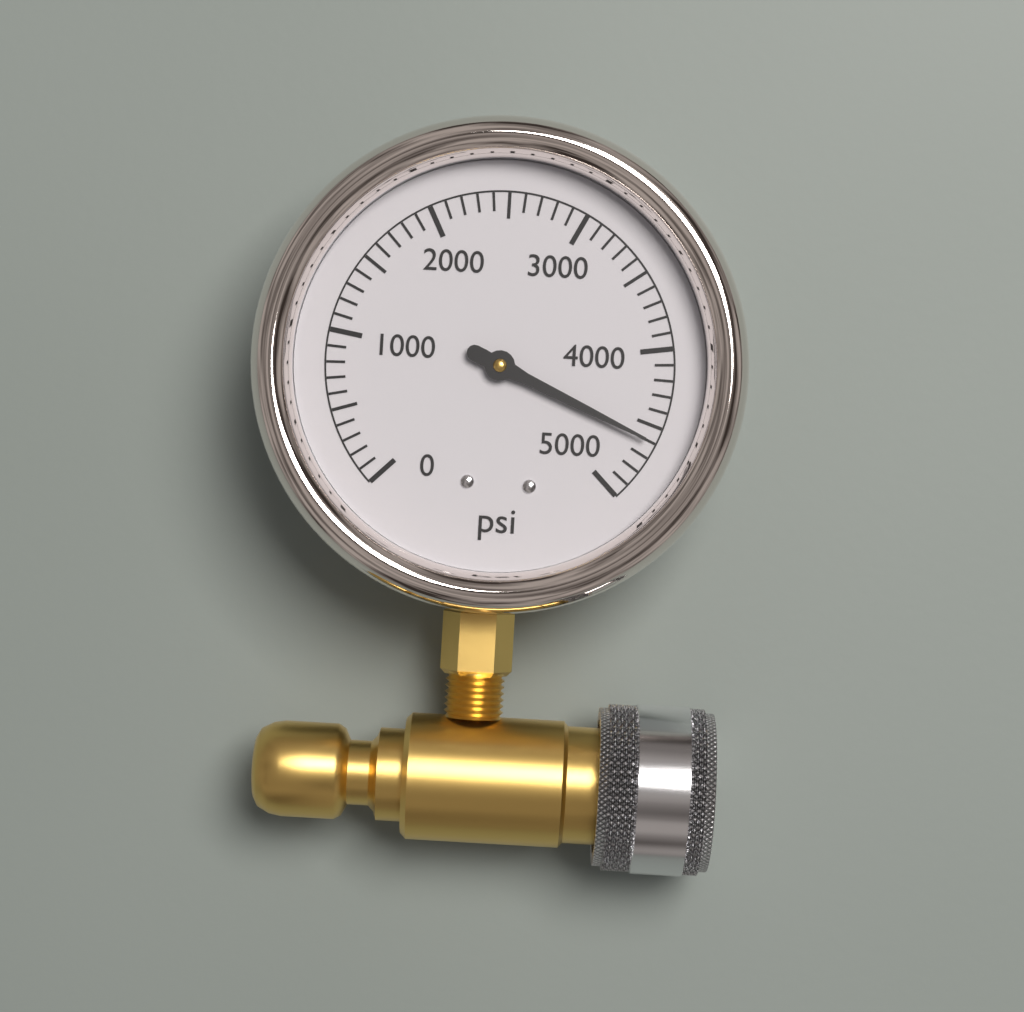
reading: 4600 psi
